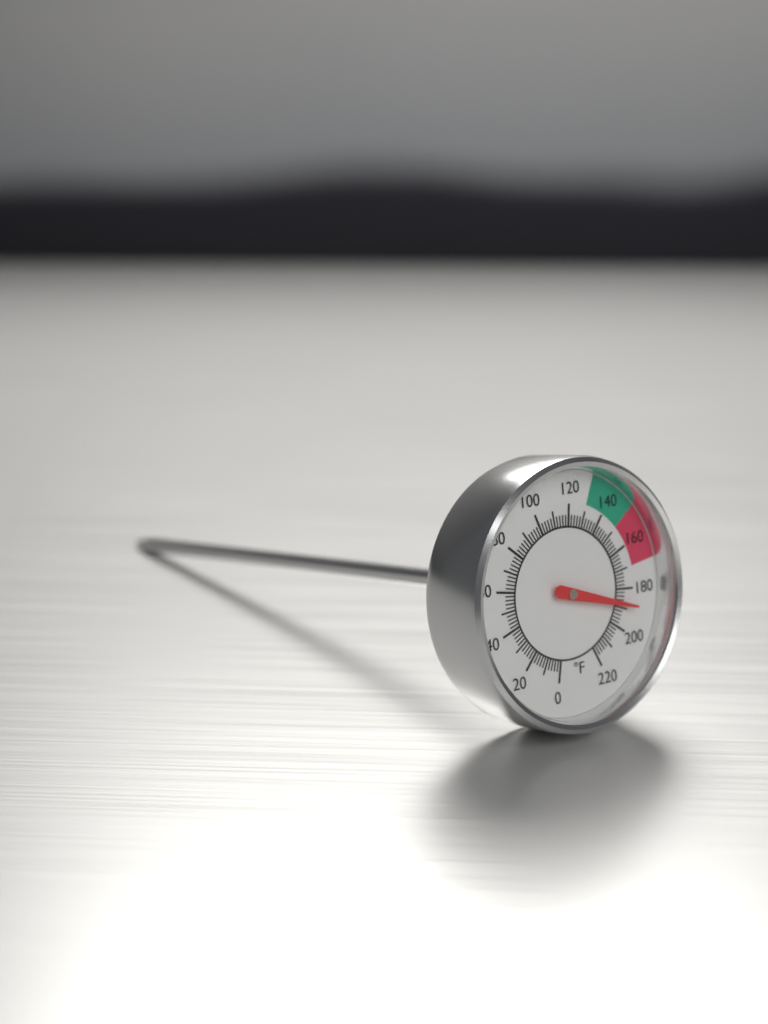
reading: 188 °F
